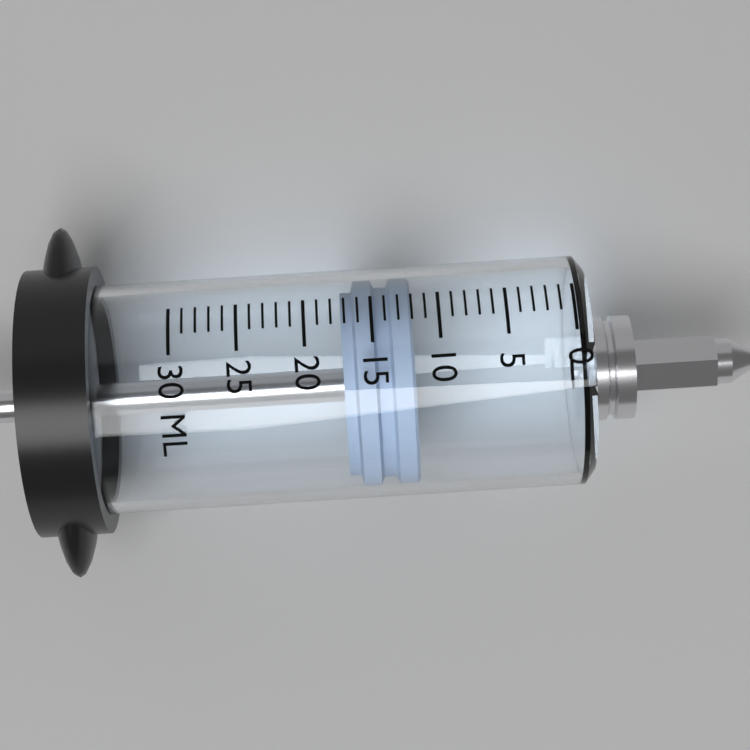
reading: 12 ml
